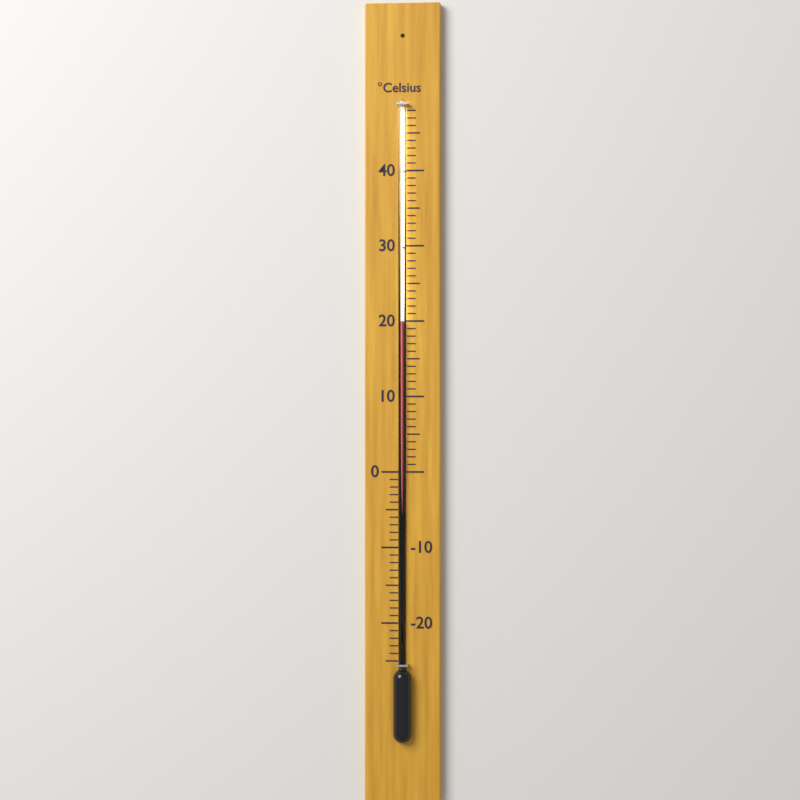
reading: 20 °C
